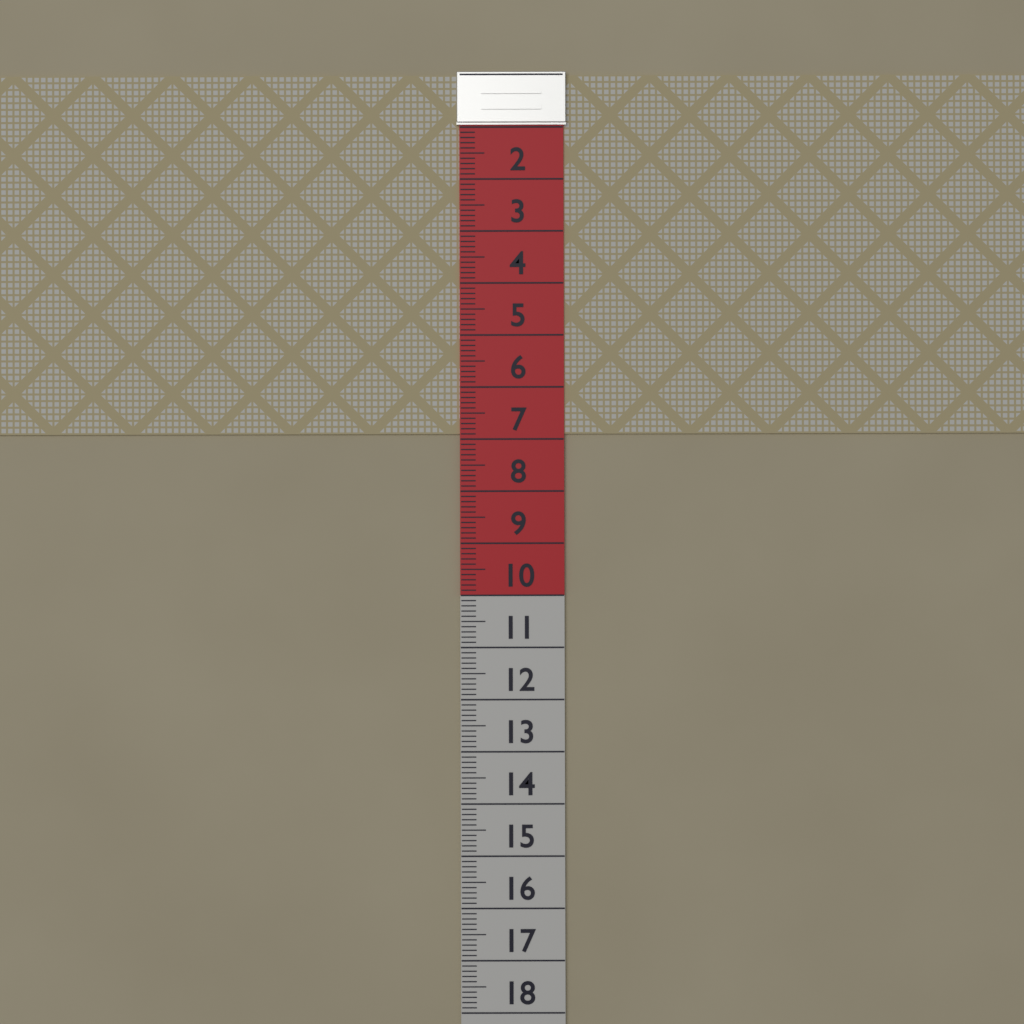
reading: 6.9 (no unit)
